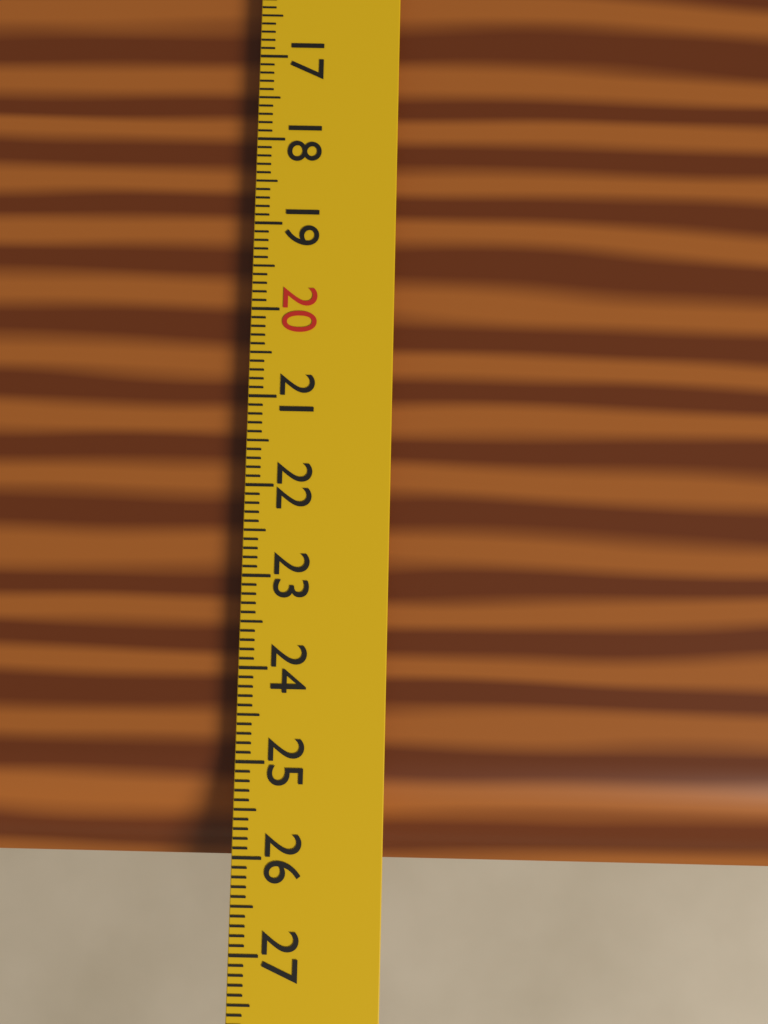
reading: 26.1 cm
